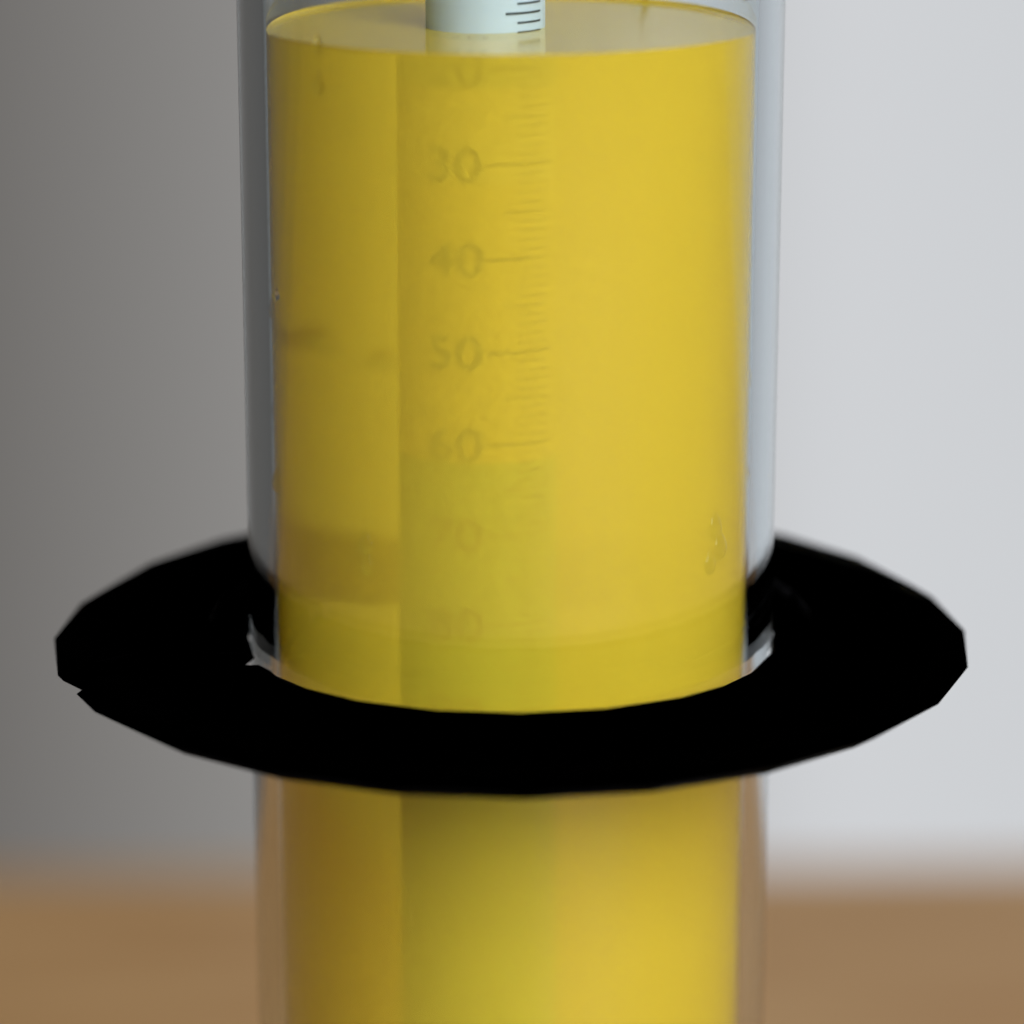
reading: 17 (no unit)
